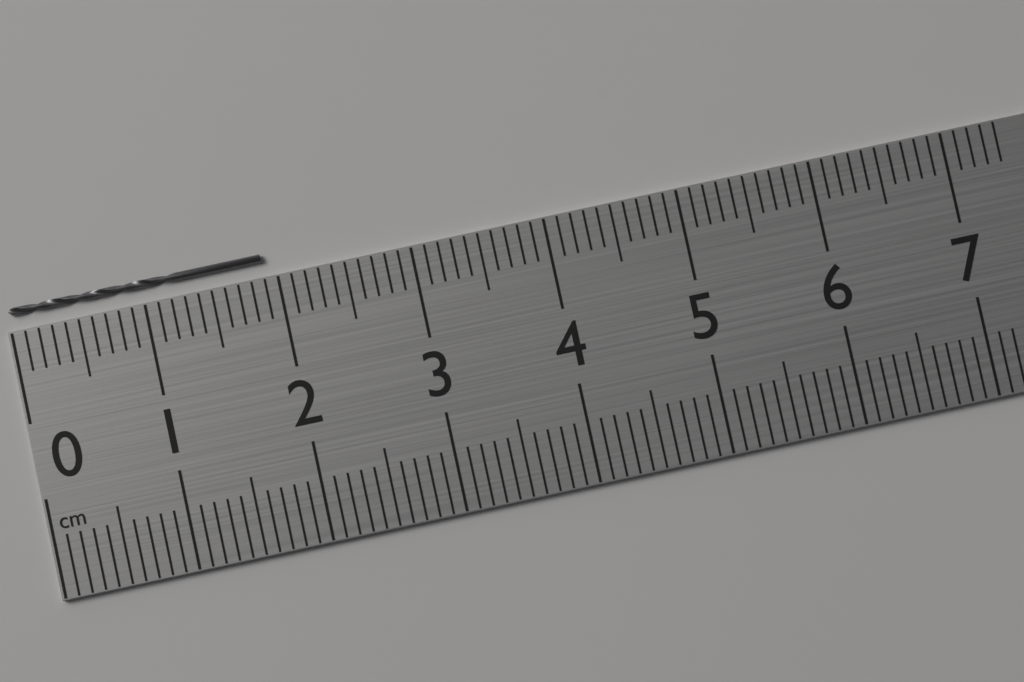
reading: 1.9 cm
